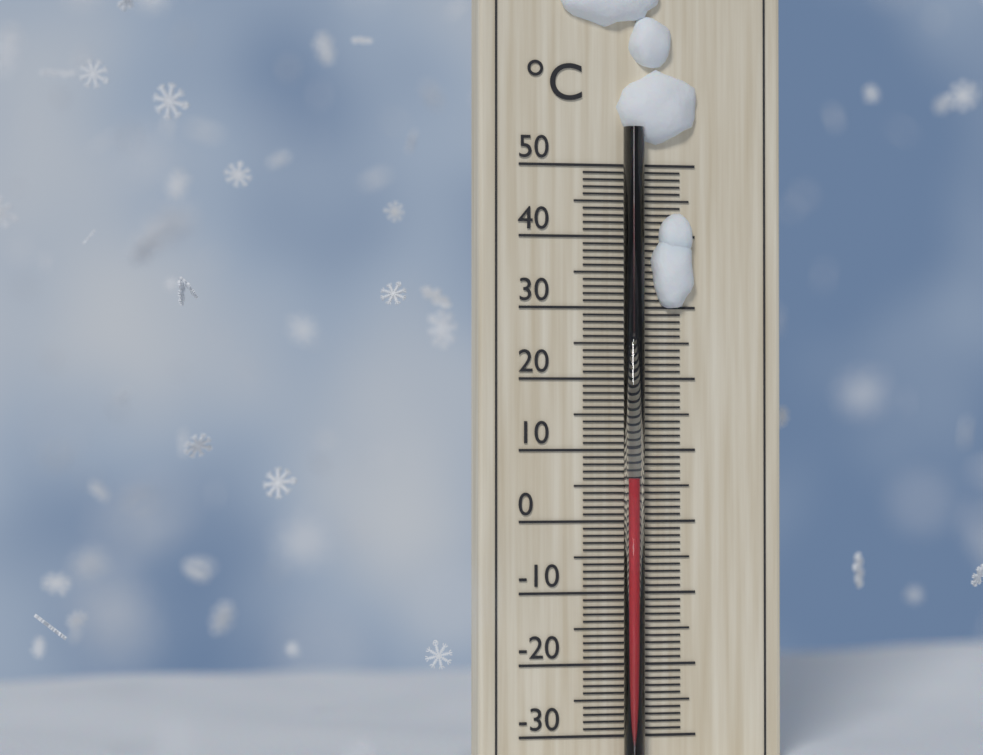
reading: 6 °C
